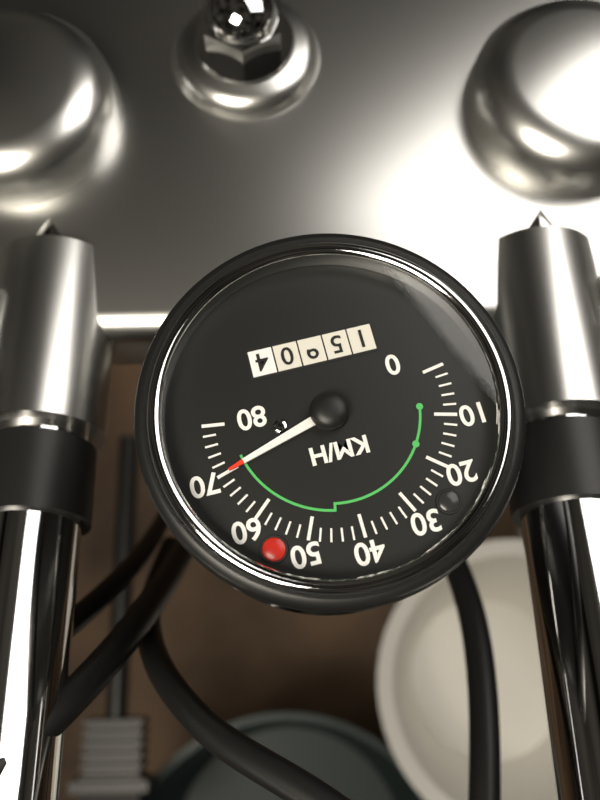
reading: 70 km/h
